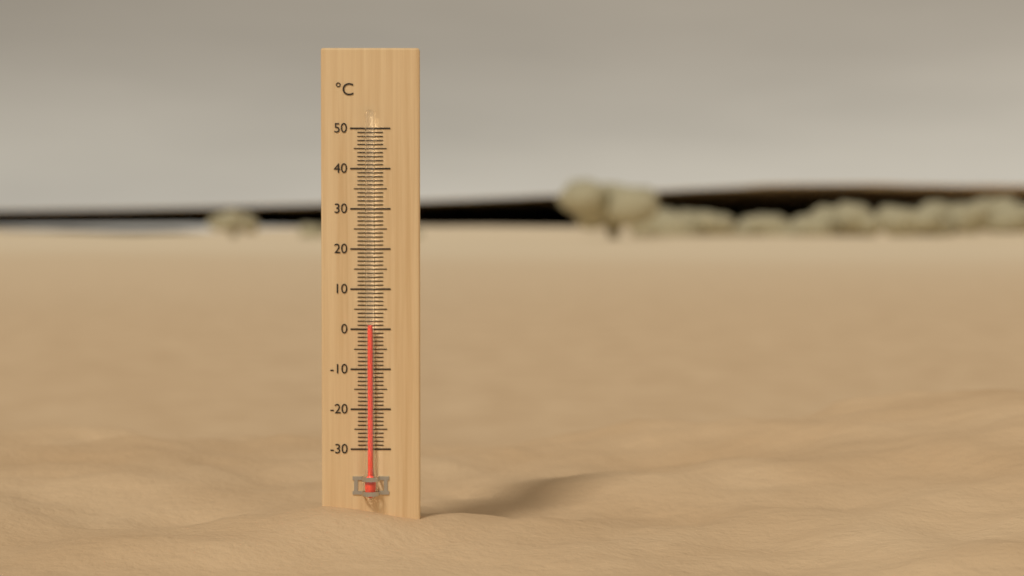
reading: 1 °C
